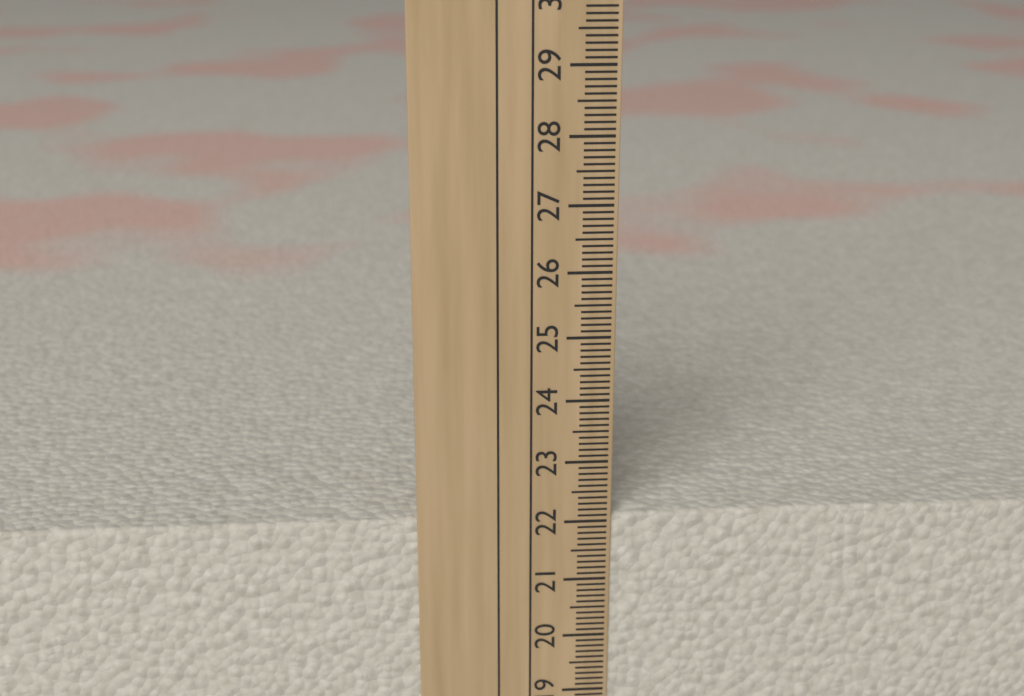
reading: 22.1 cm
